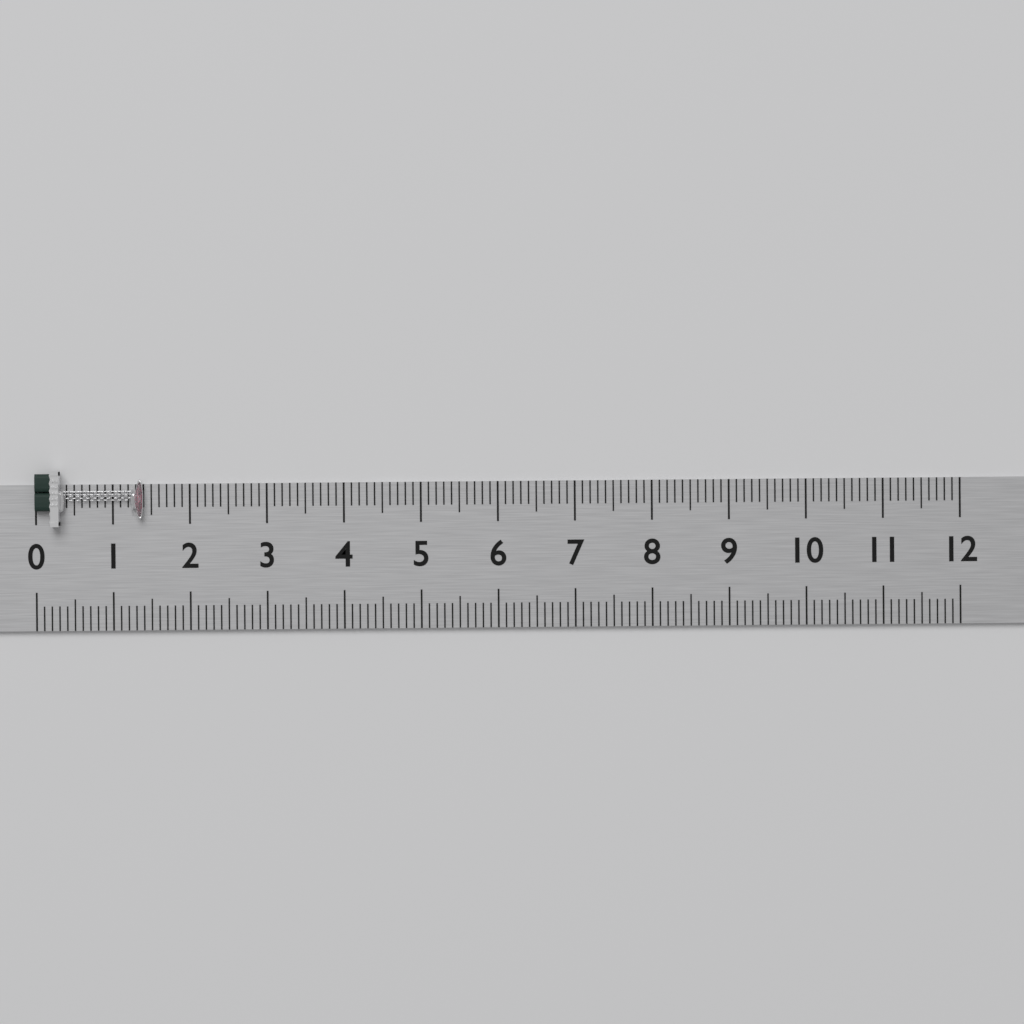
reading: 1.4 (no unit)
